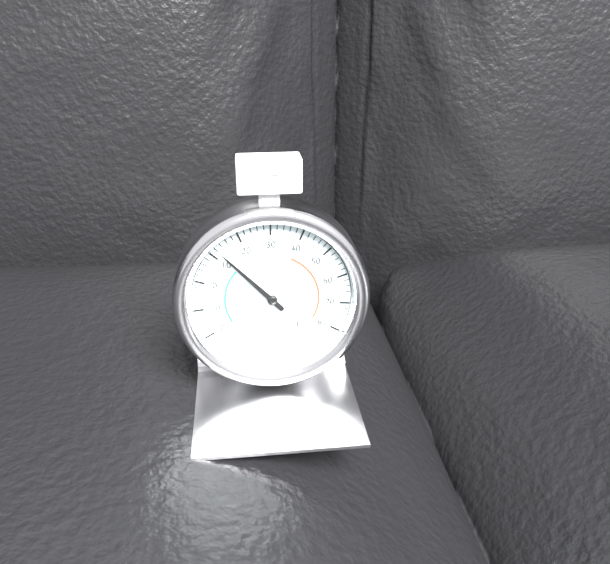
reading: 12 °F
